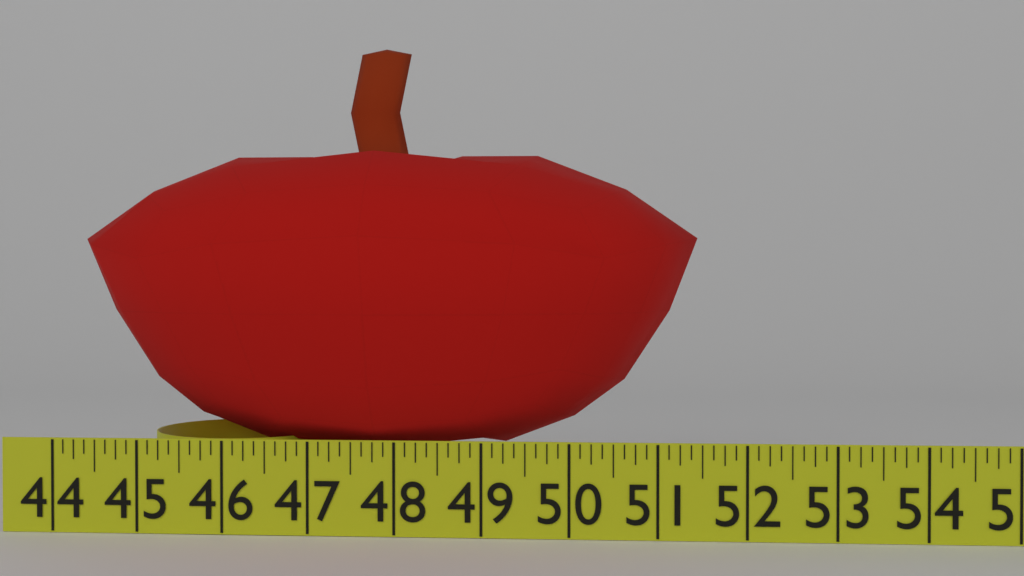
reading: 51.500 in
